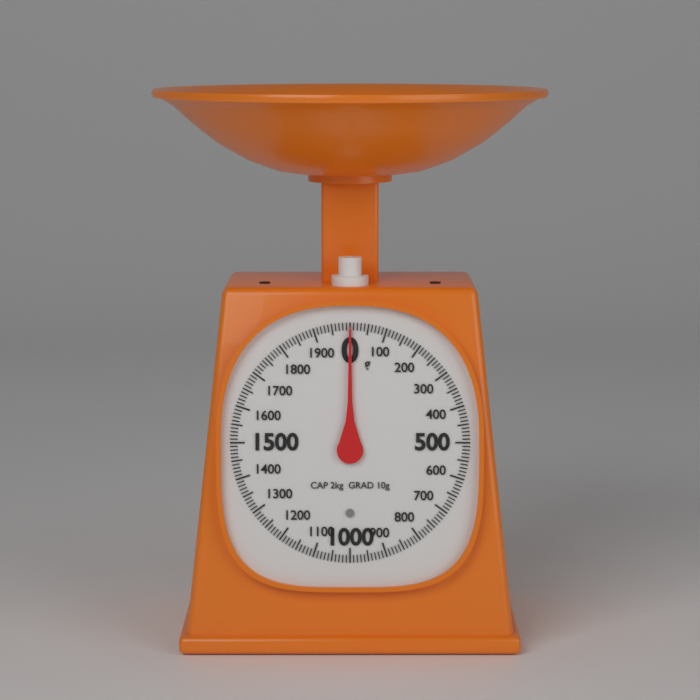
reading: 0 g
